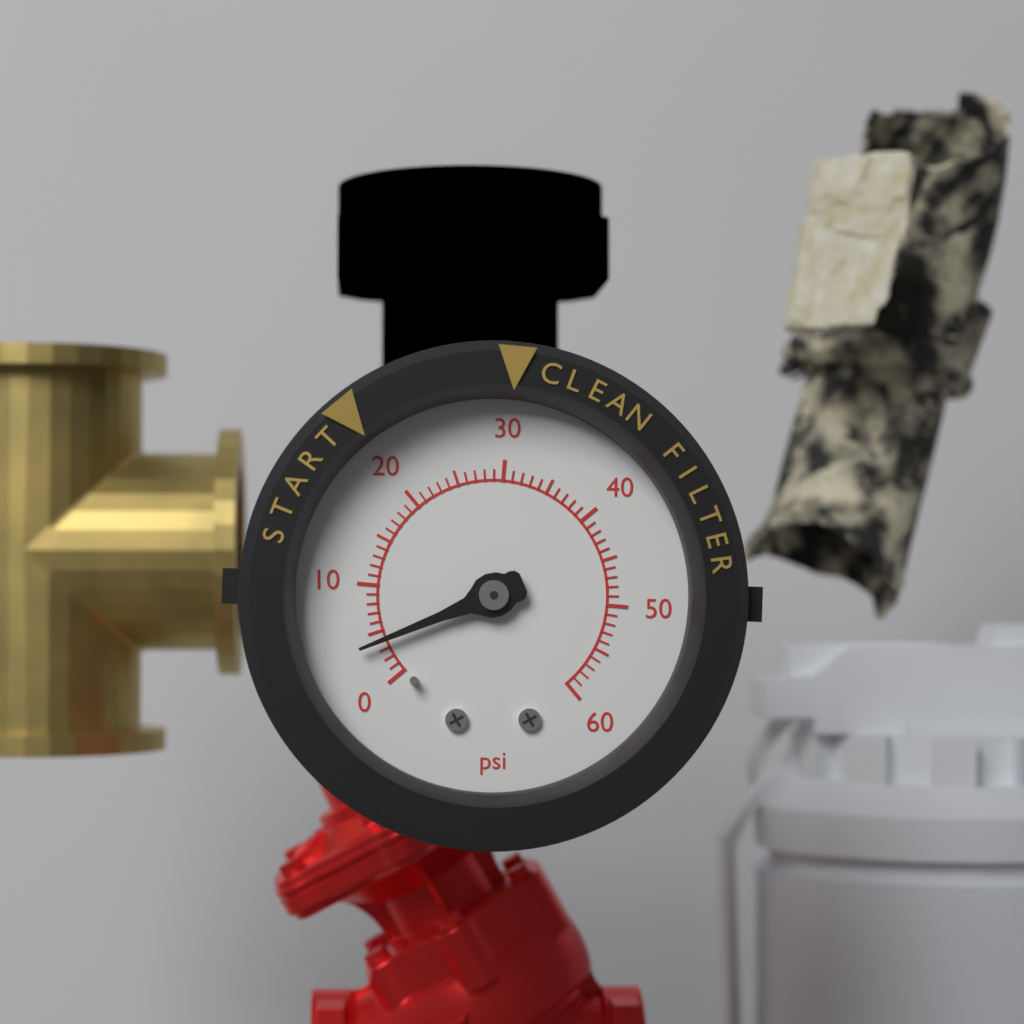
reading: 4 psi
